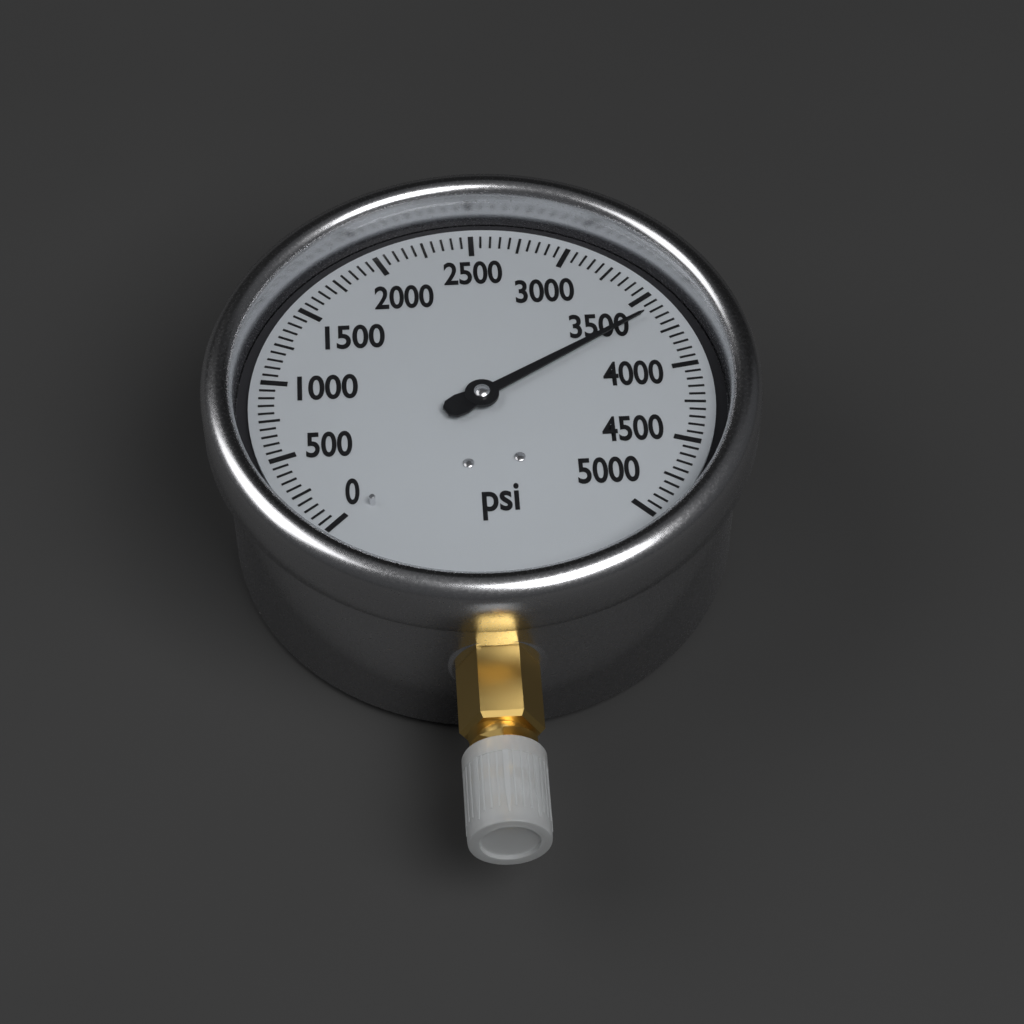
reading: 3600 psi
